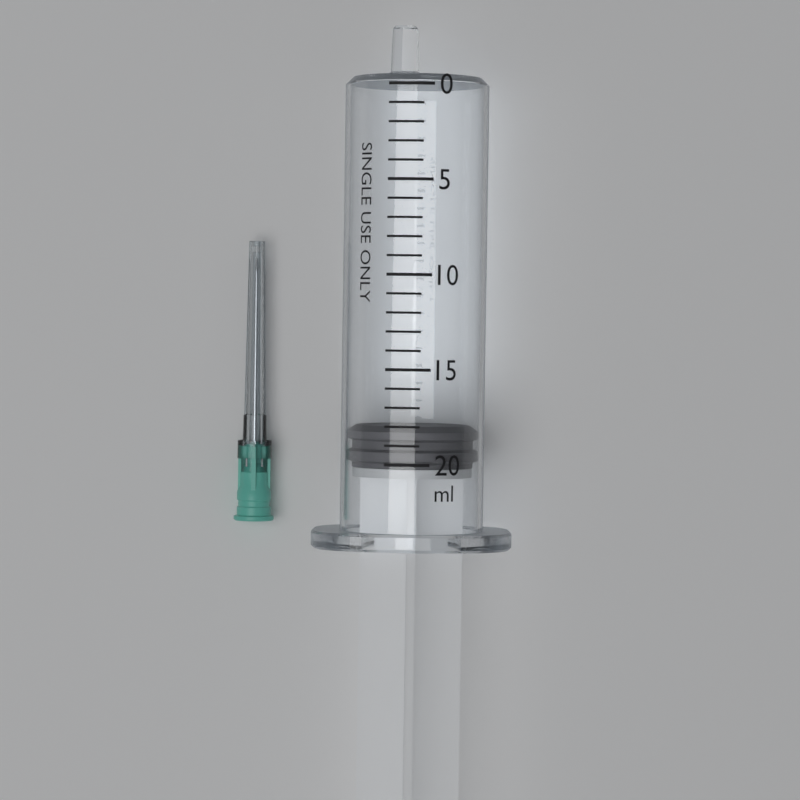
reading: 18 ml
